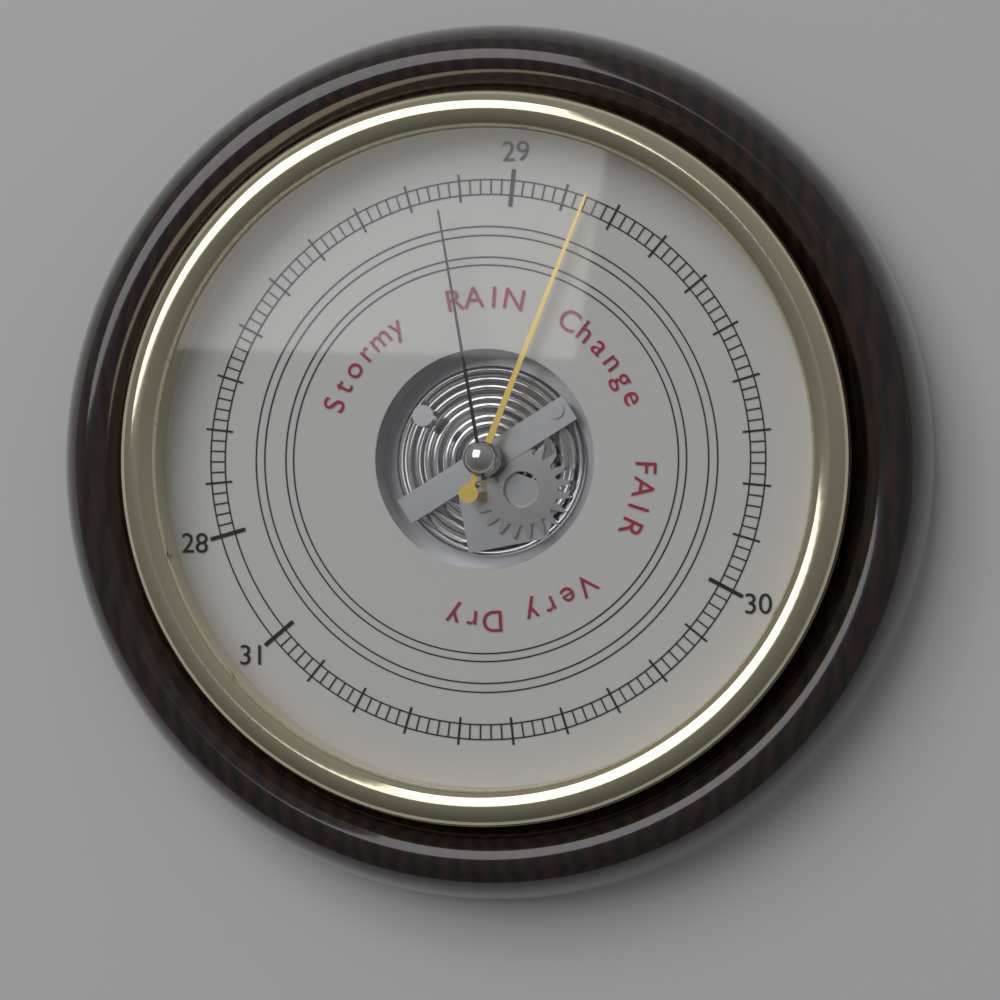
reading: 29.14 (no unit)
